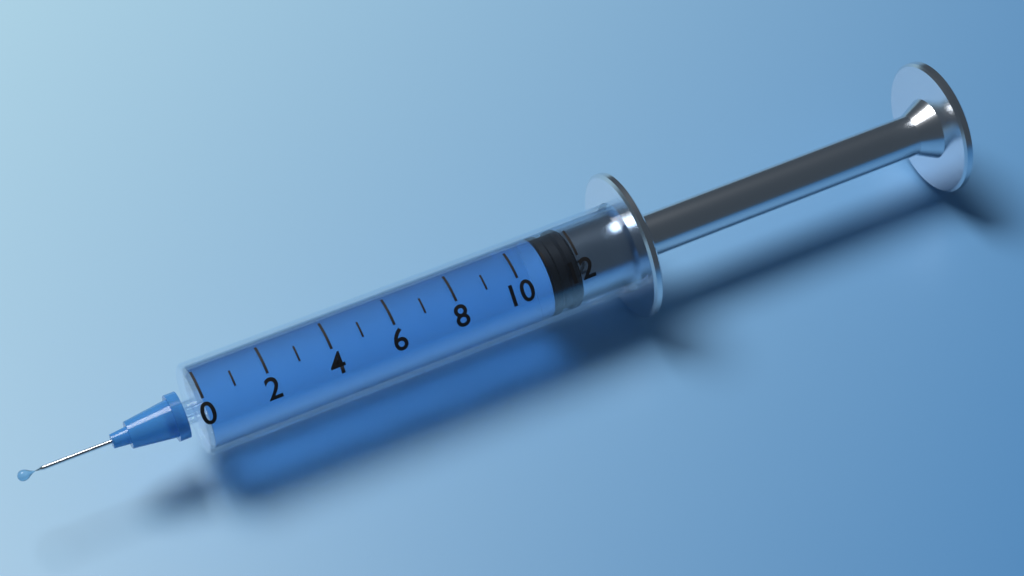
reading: 11 (no unit)
